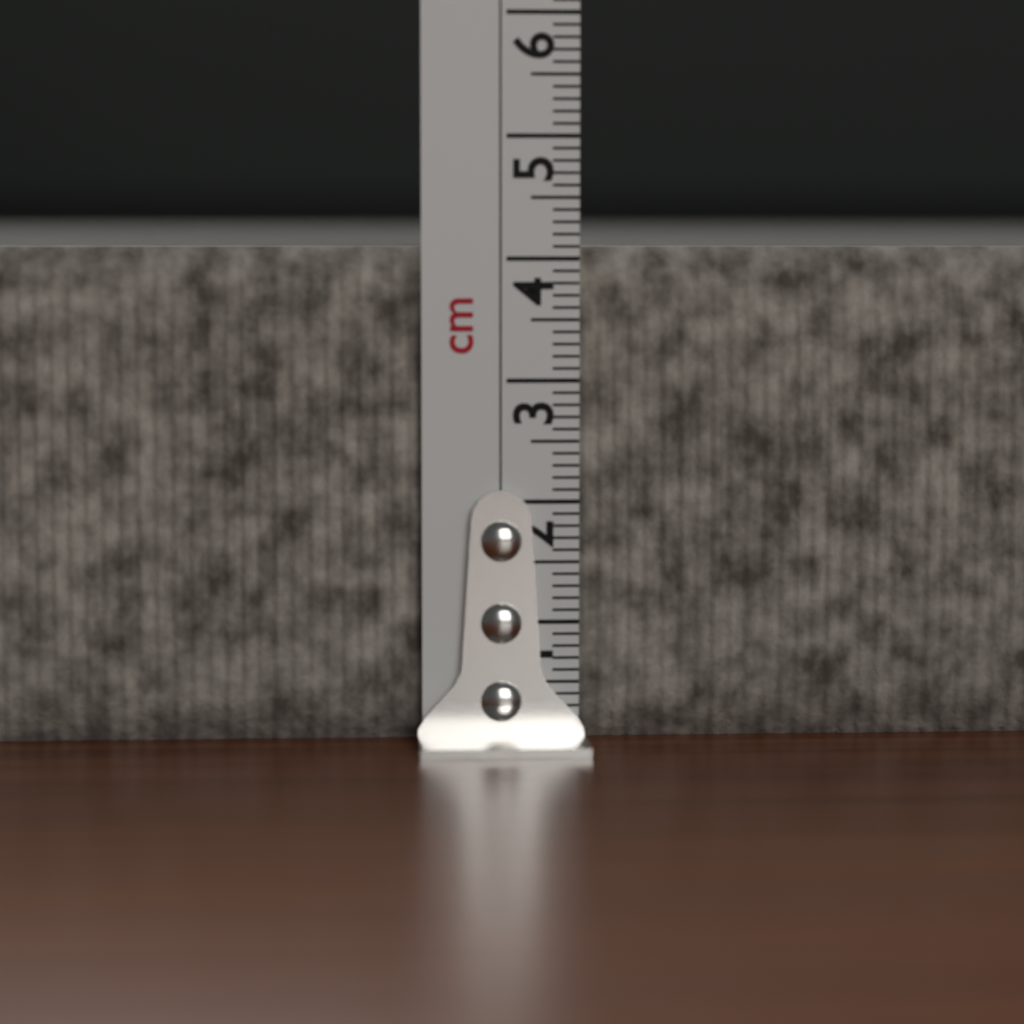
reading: 4.1 cm
